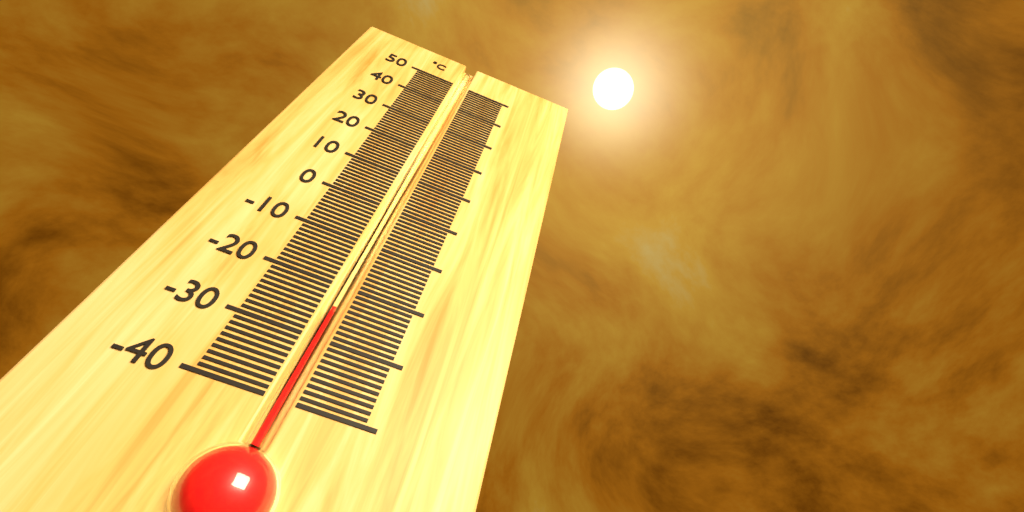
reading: -24 °C
